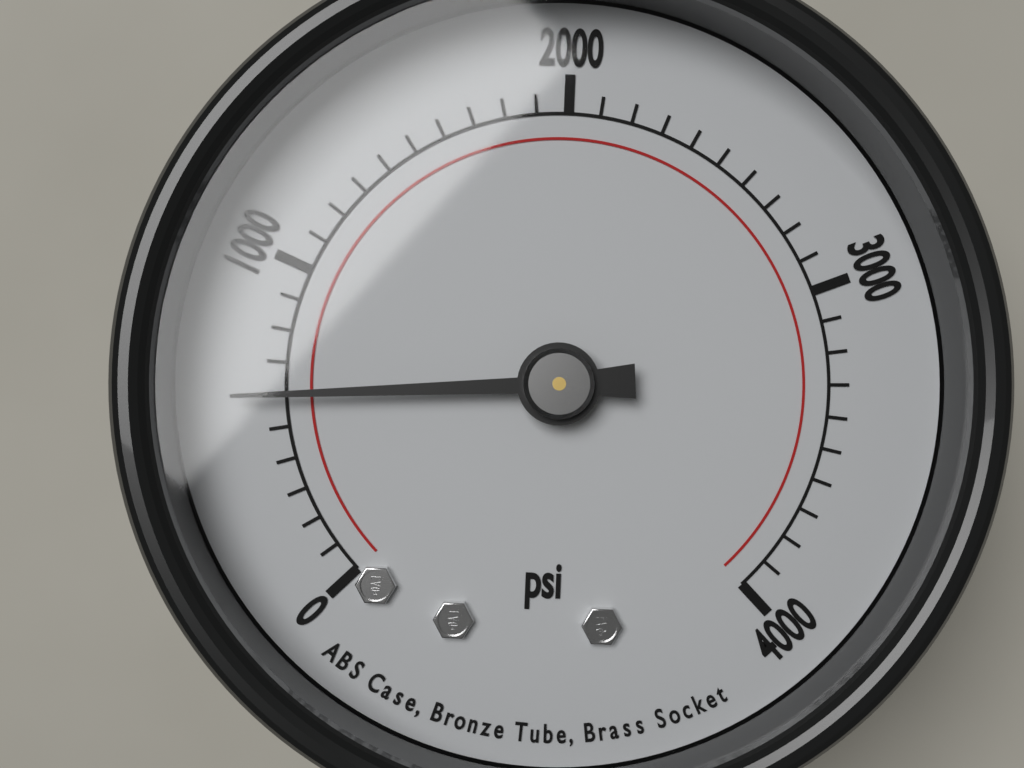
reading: 600 psi
